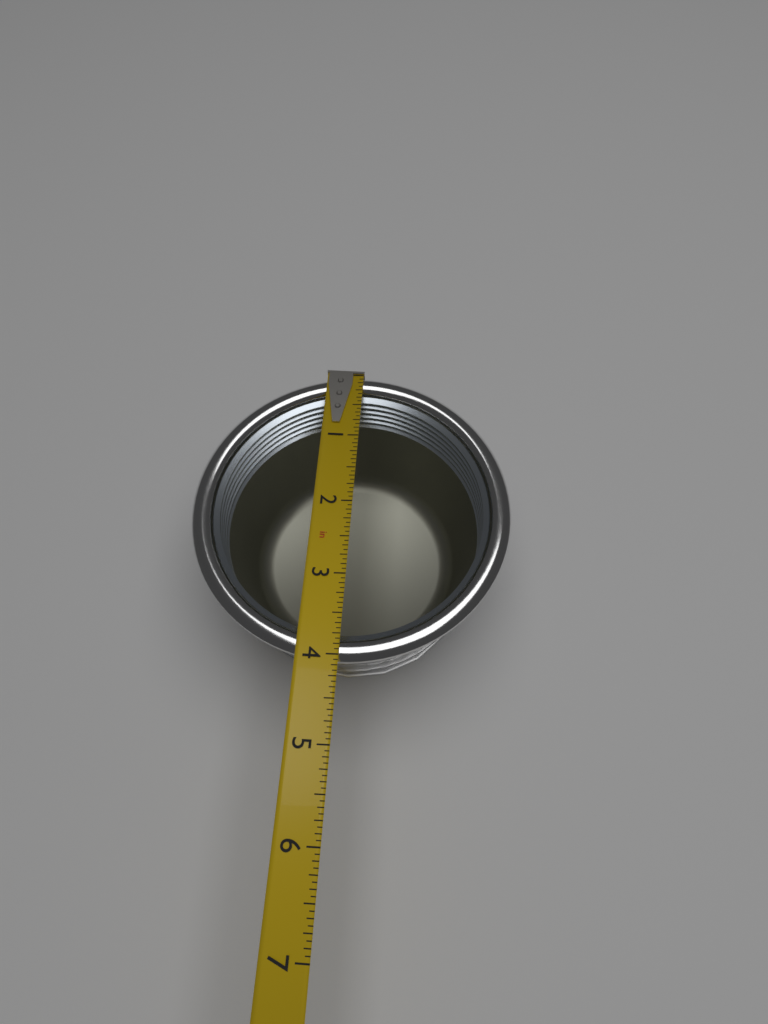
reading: 4.0625 in
